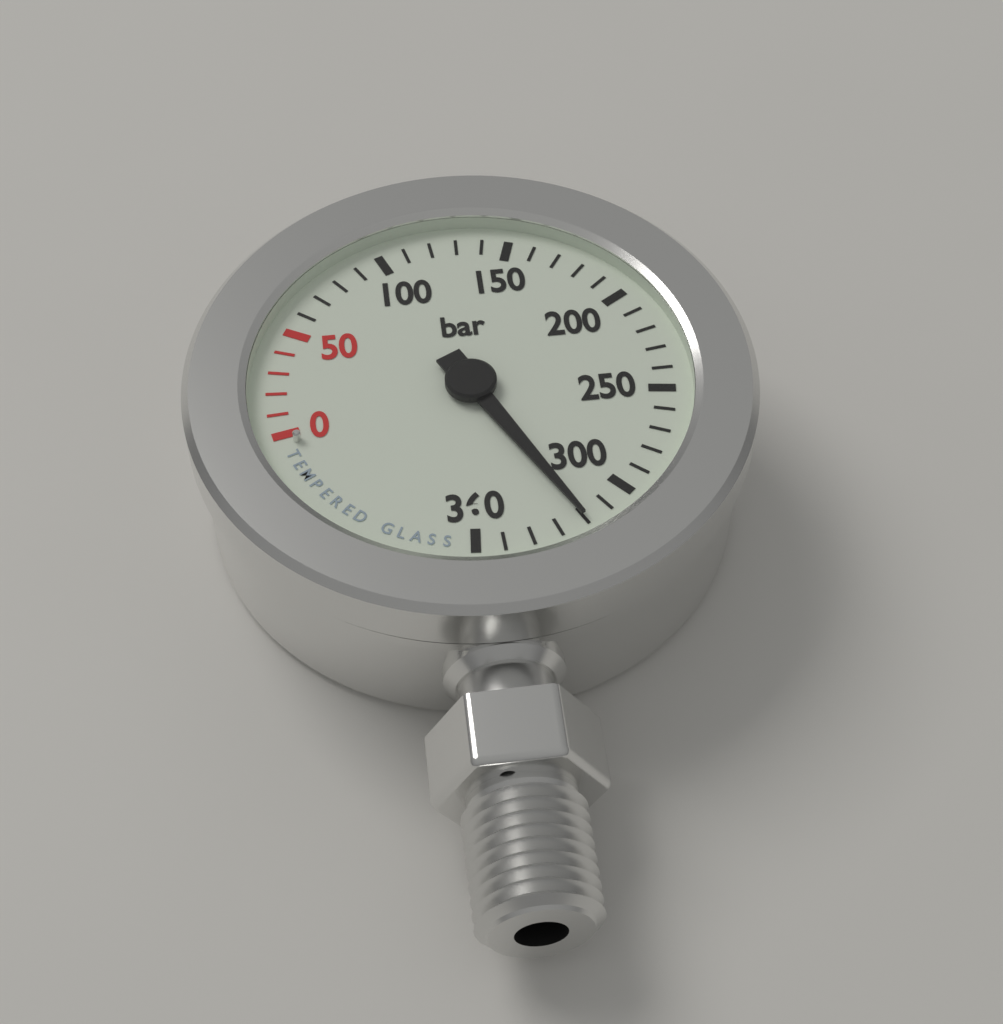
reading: 320 bar
